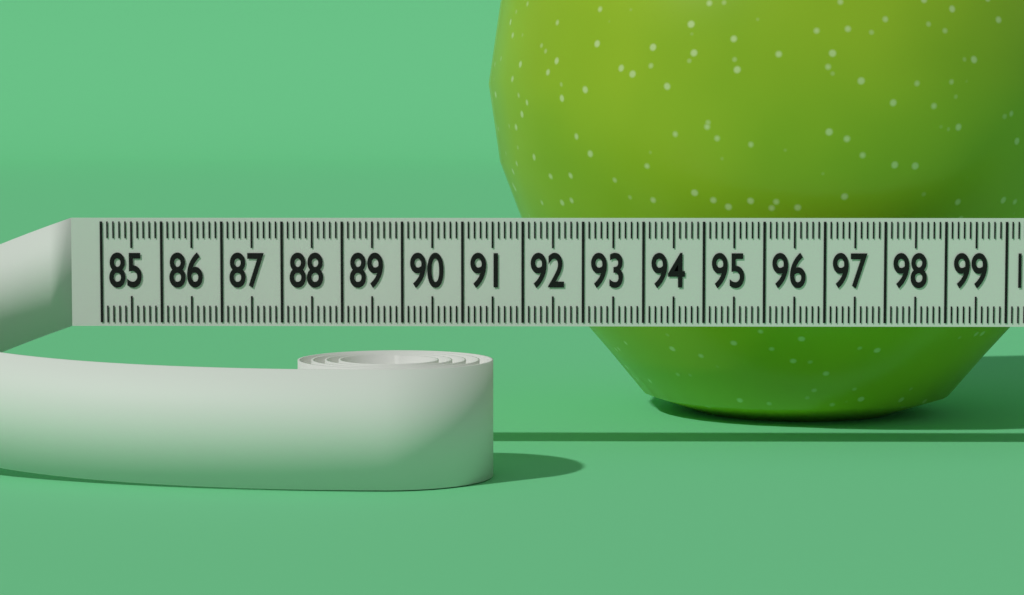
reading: 91.3 (no unit)
